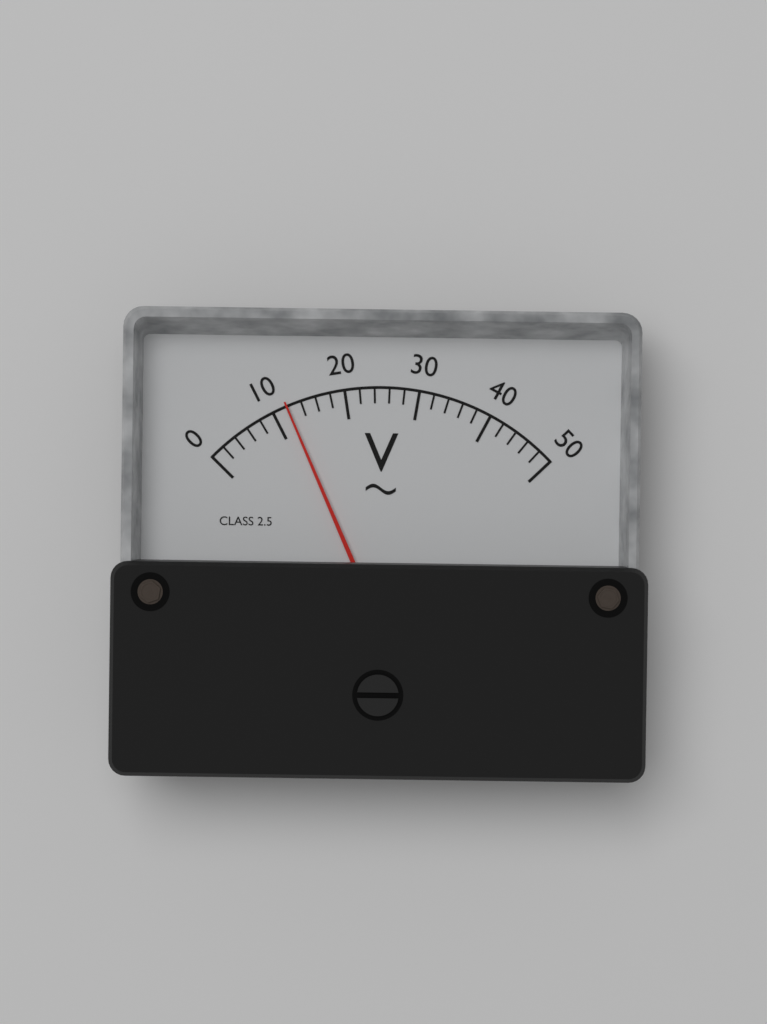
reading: 12 V
